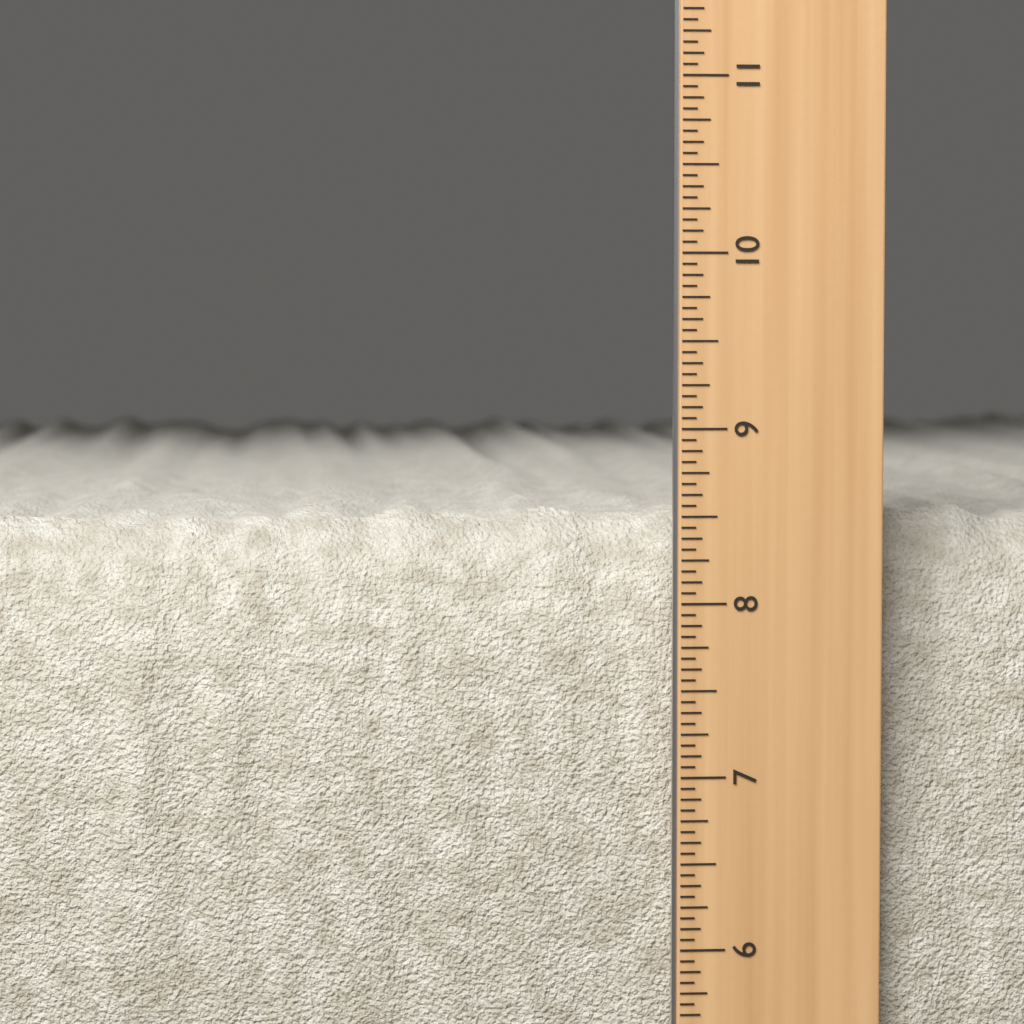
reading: 8.5625 in
